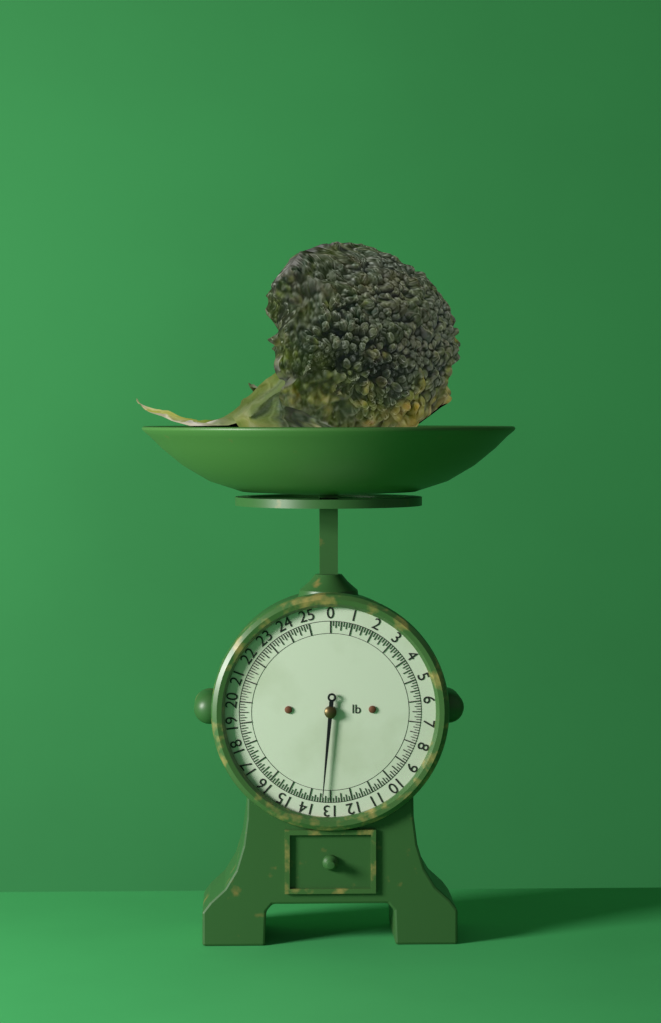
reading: 13.375 lb
